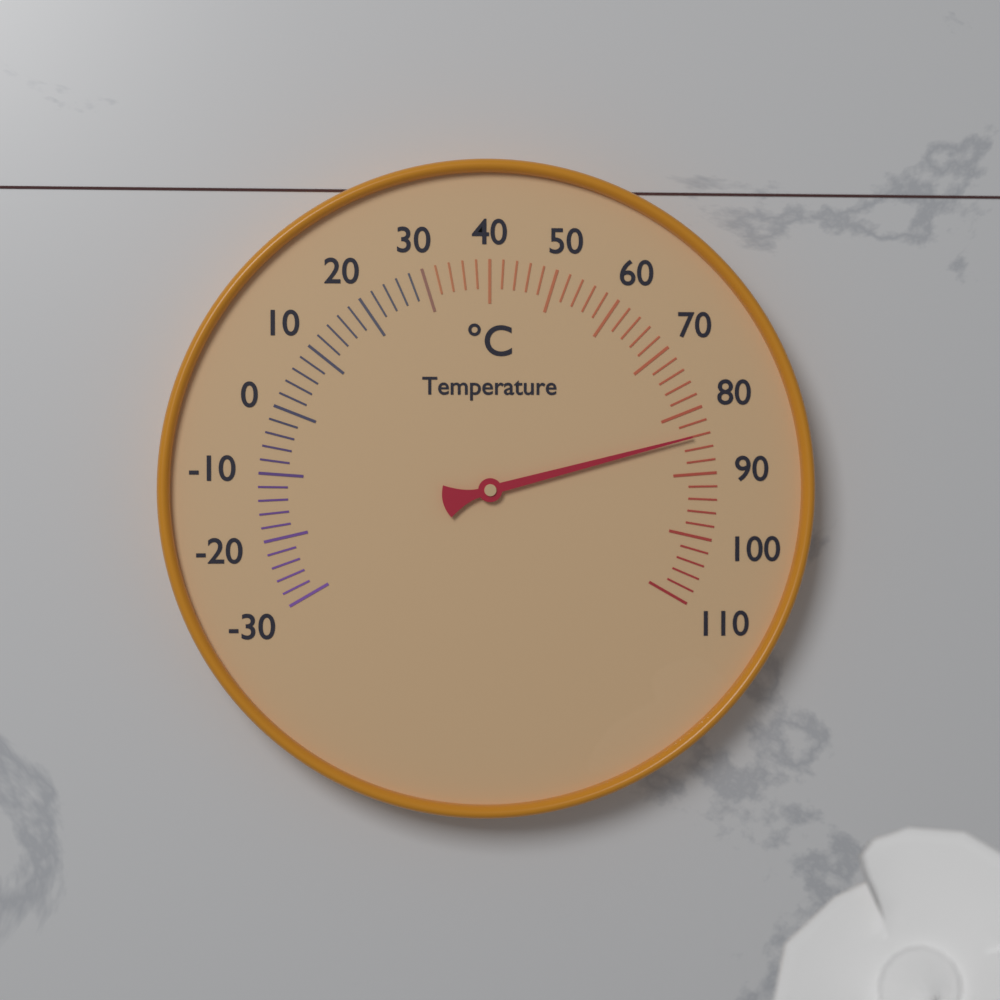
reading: 84 °C
